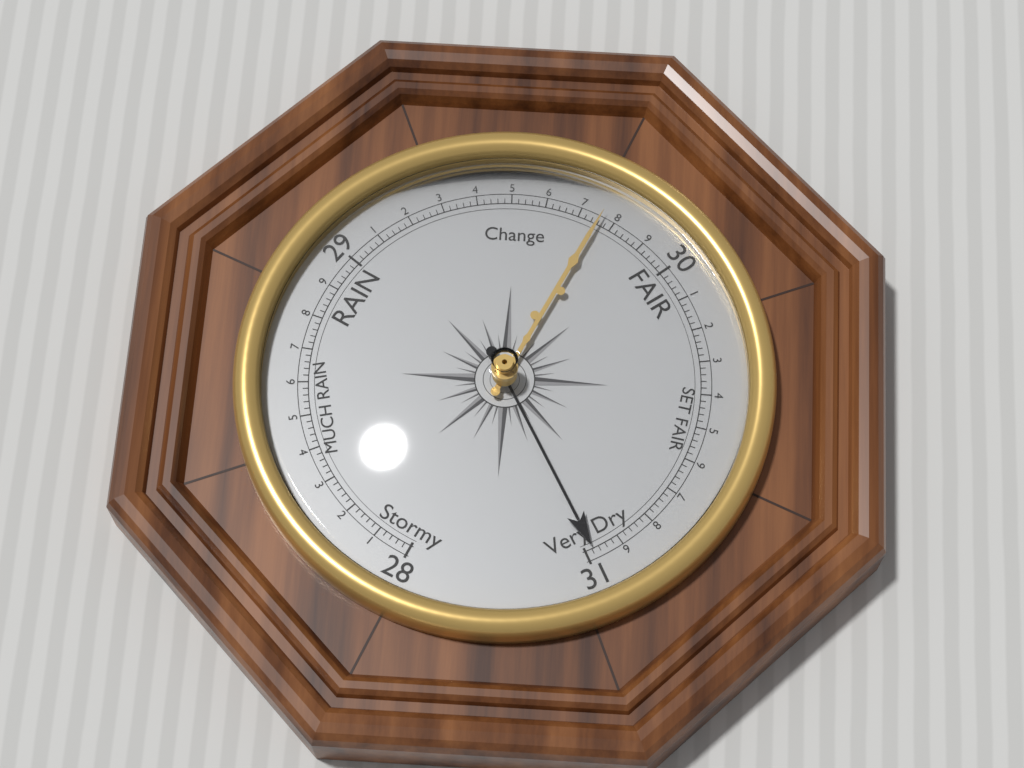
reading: 30.98 (no unit)
